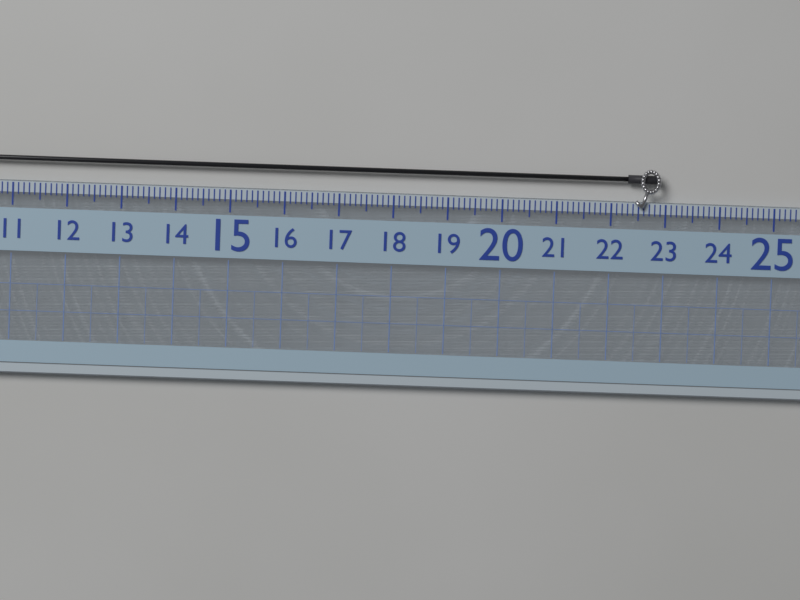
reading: 22.9 (no unit)
